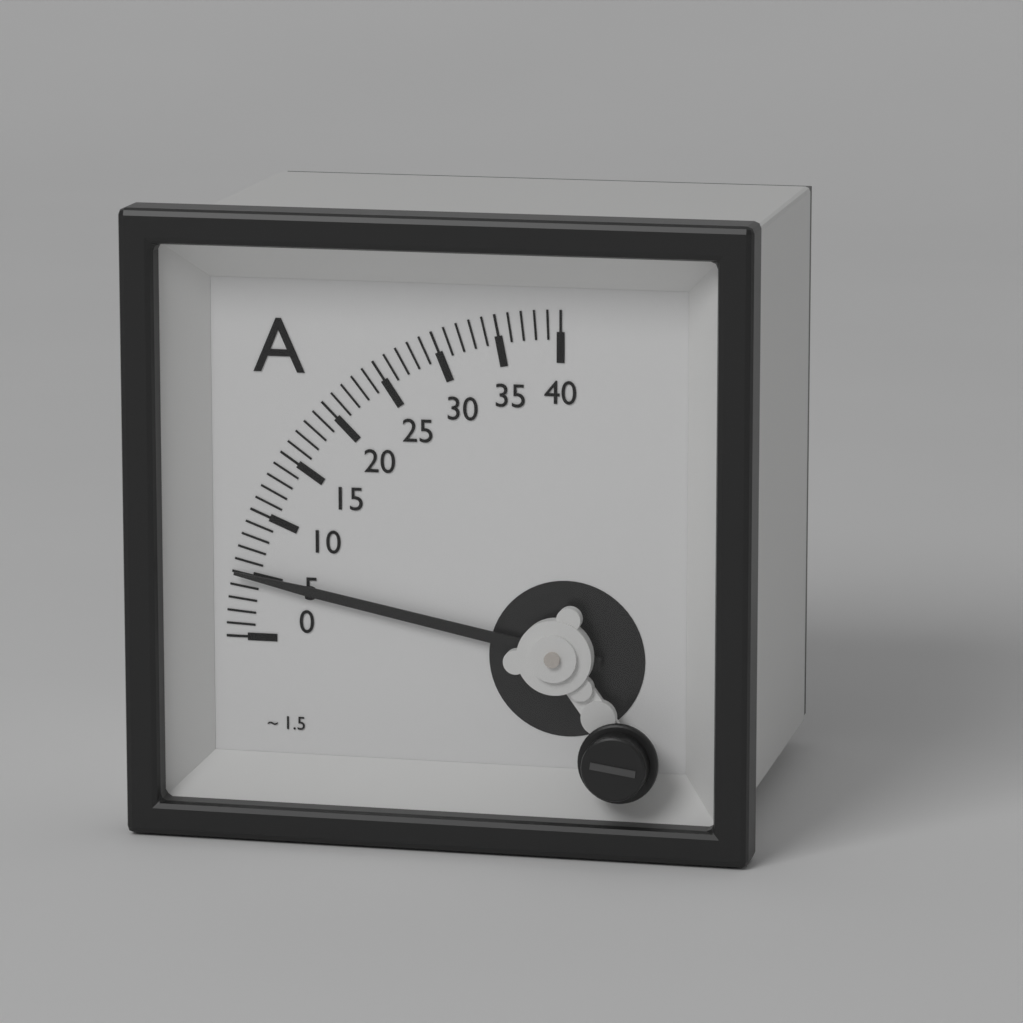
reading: 5 A
